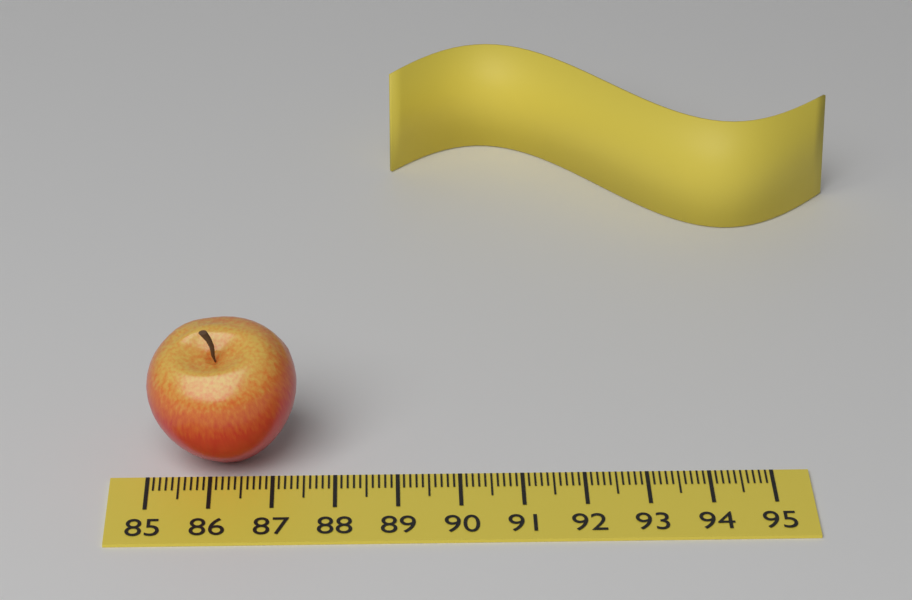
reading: 87.4 (no unit)
